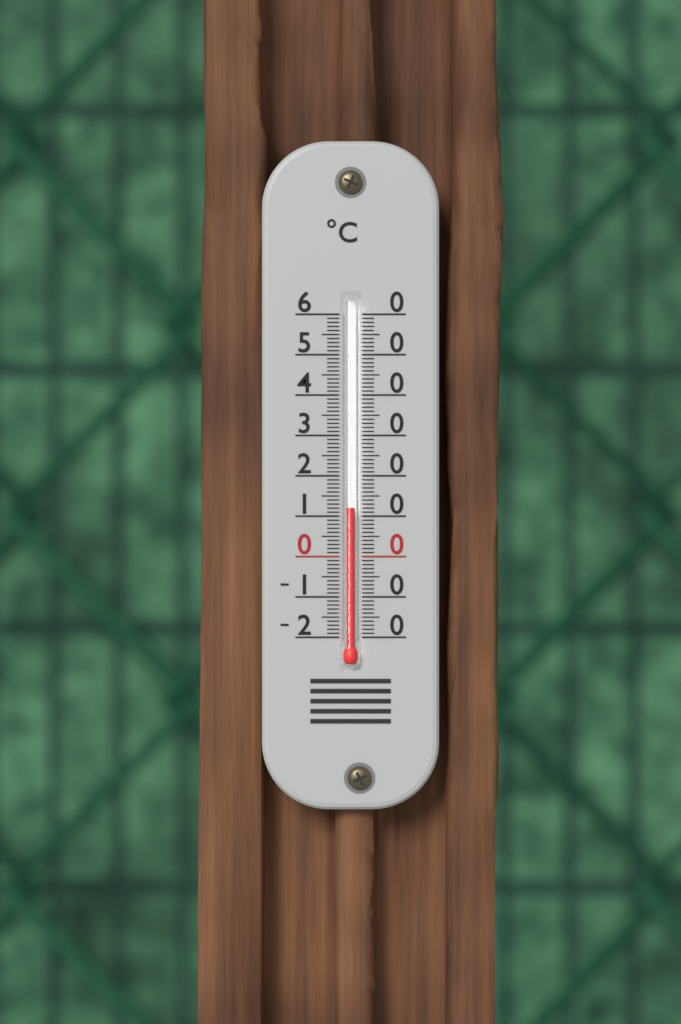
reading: 12 °C
